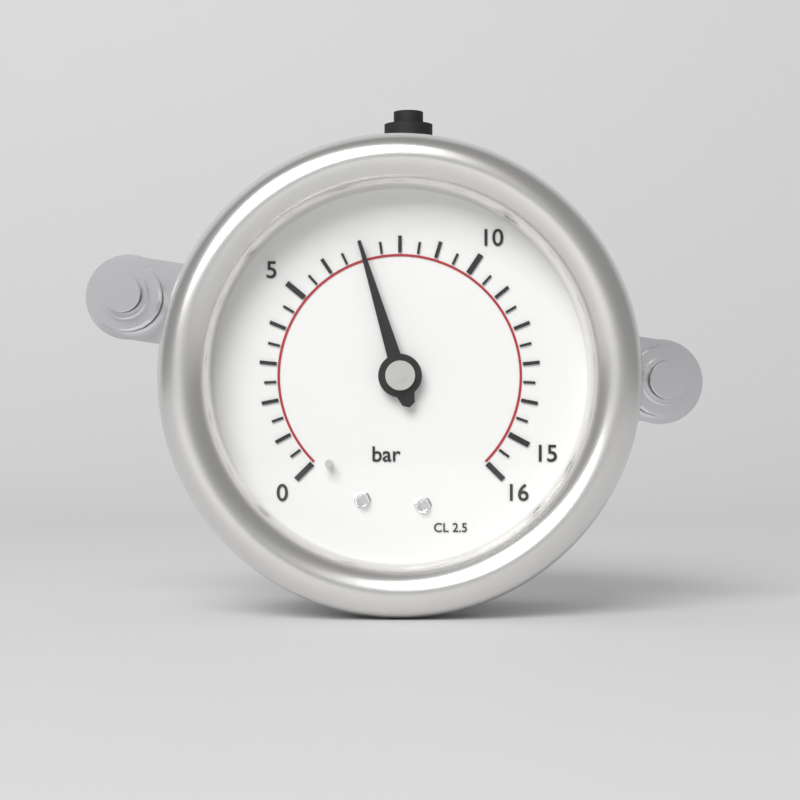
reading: 7.0 bar
